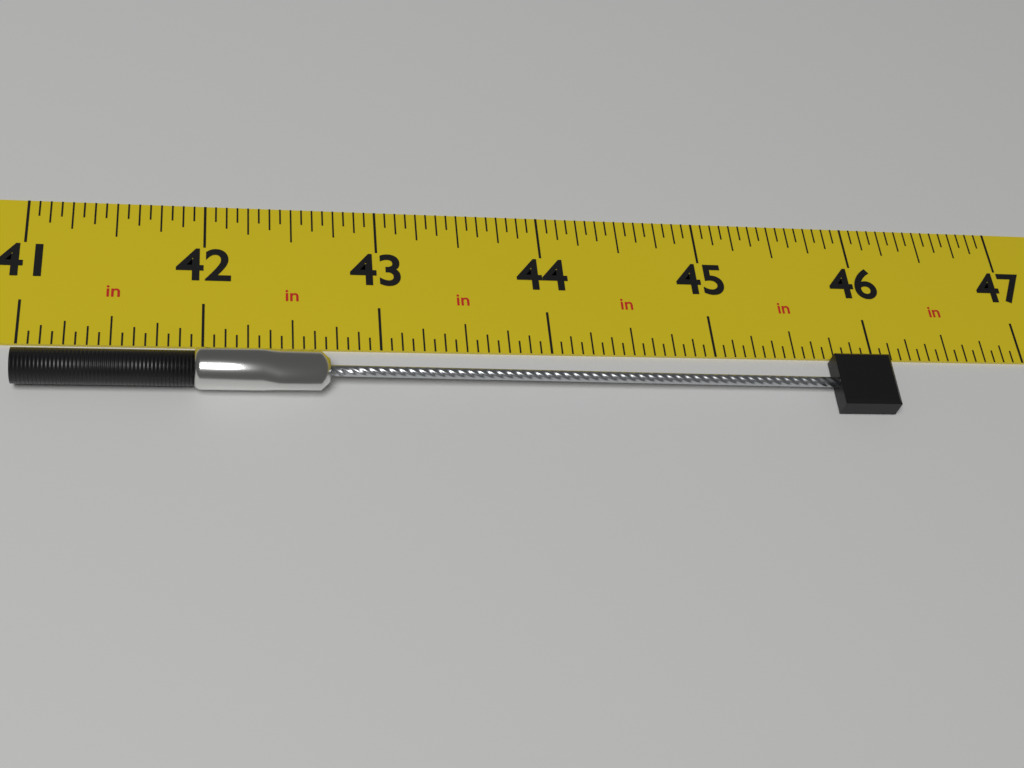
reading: 46.0625 in
